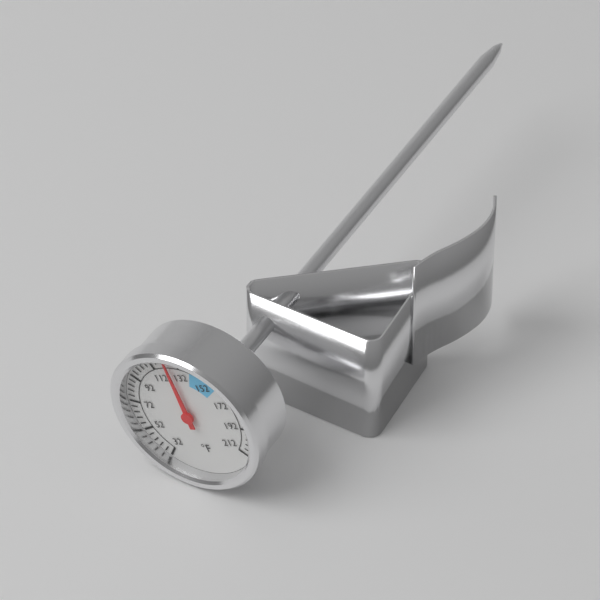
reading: 124 °F
